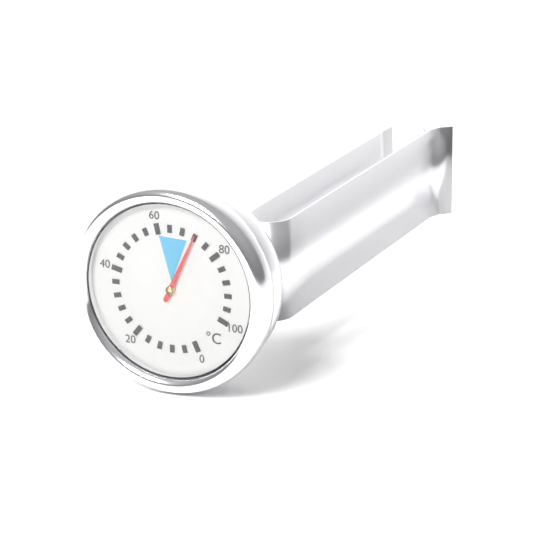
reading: 72 °C
